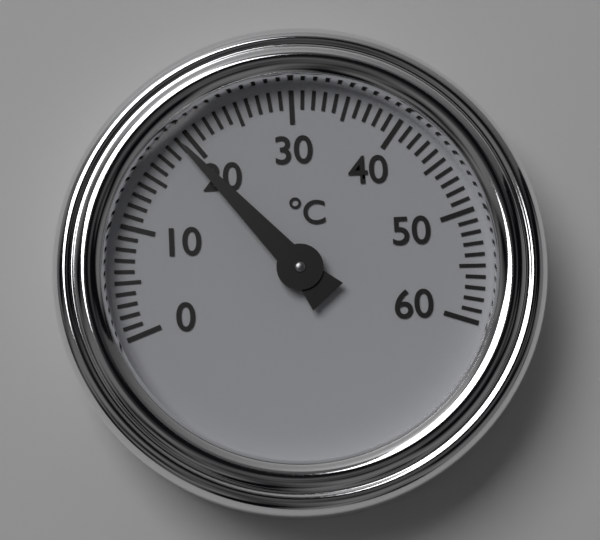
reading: 19 °C
